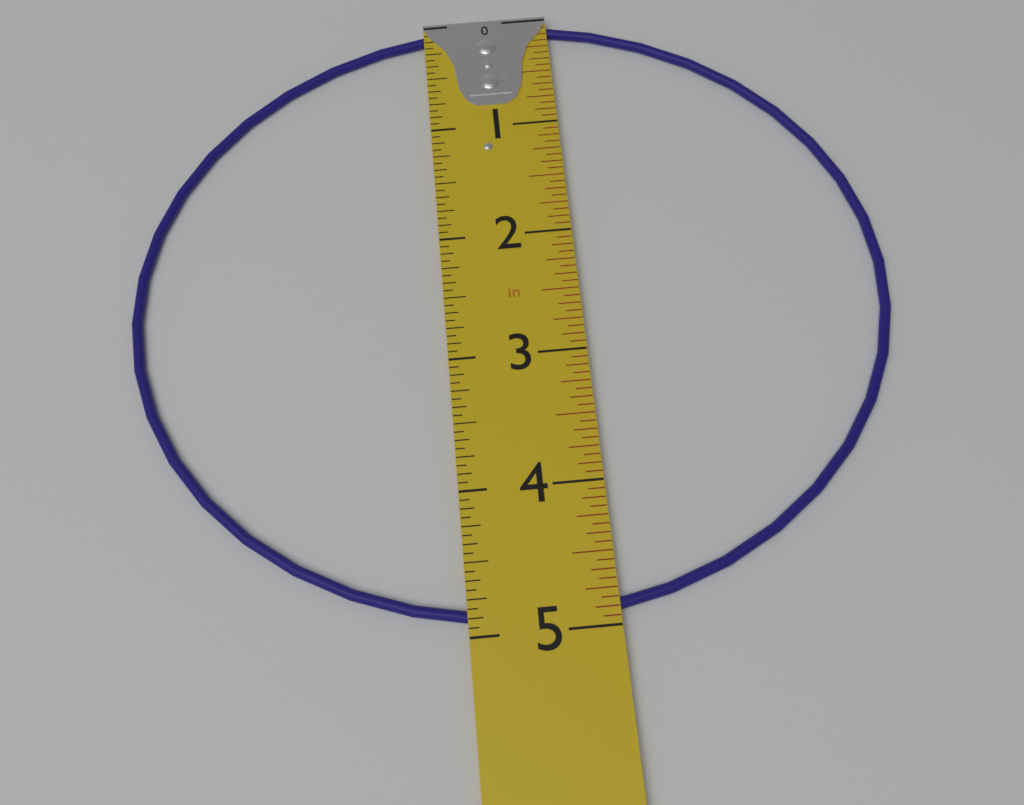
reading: 4.9375 in
